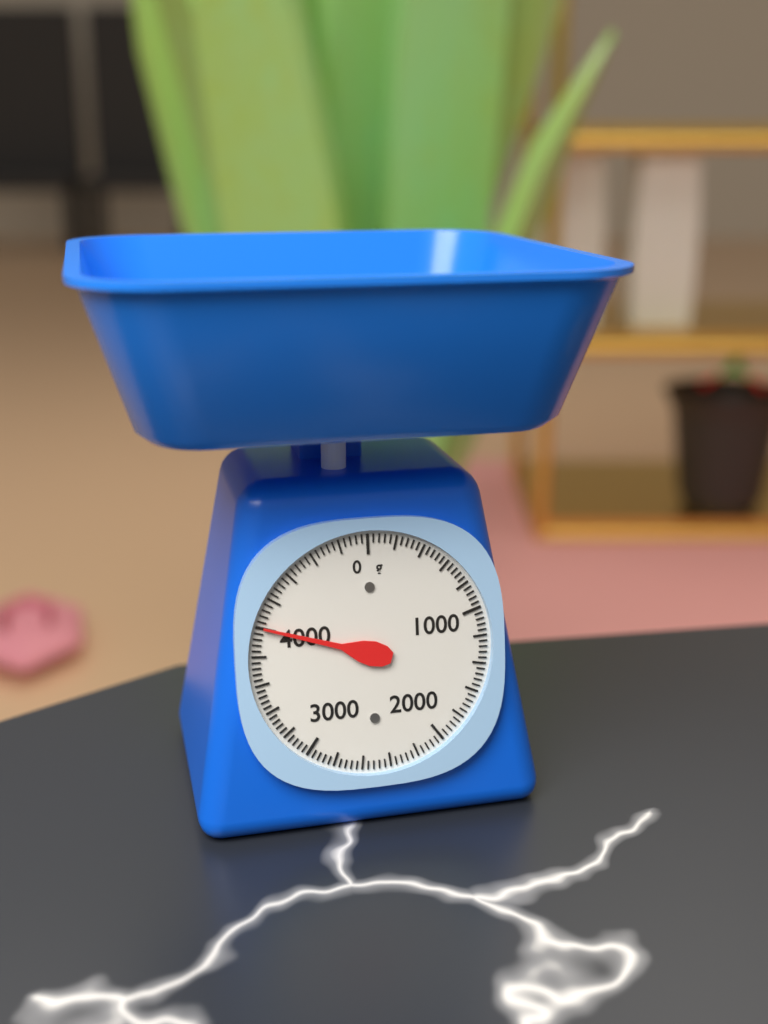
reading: 4000 g
